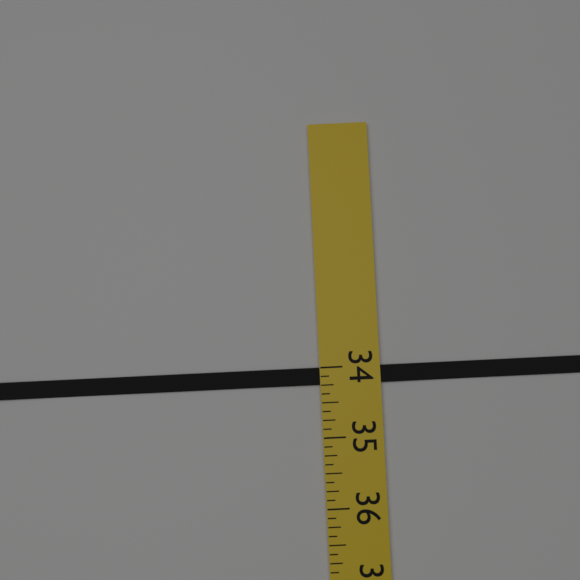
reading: 34.250 (no unit)
